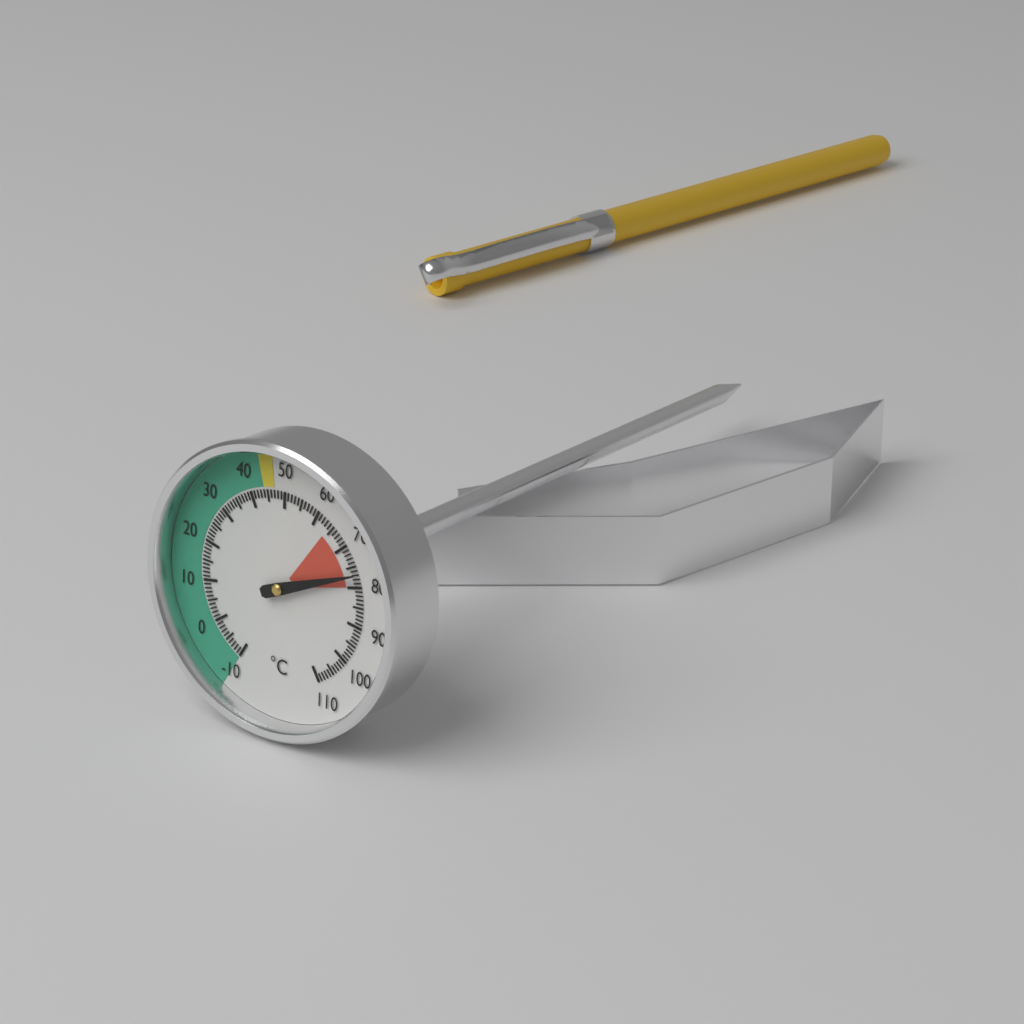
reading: 77 °C
